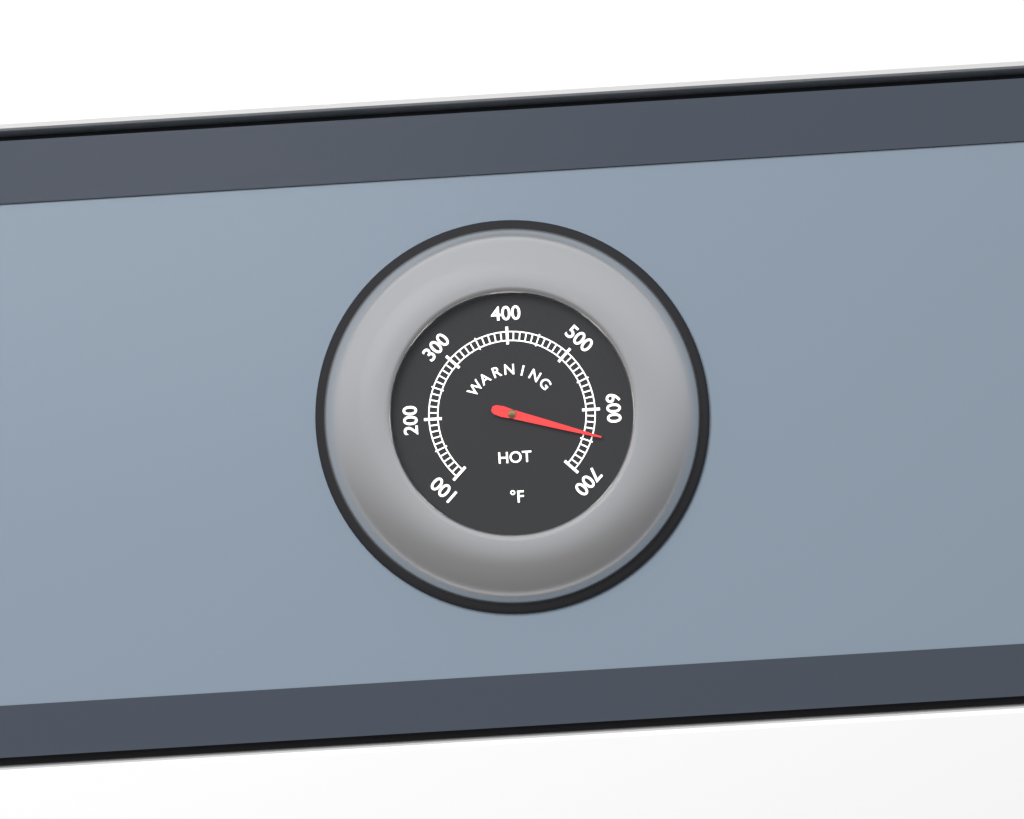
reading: 640 °F
